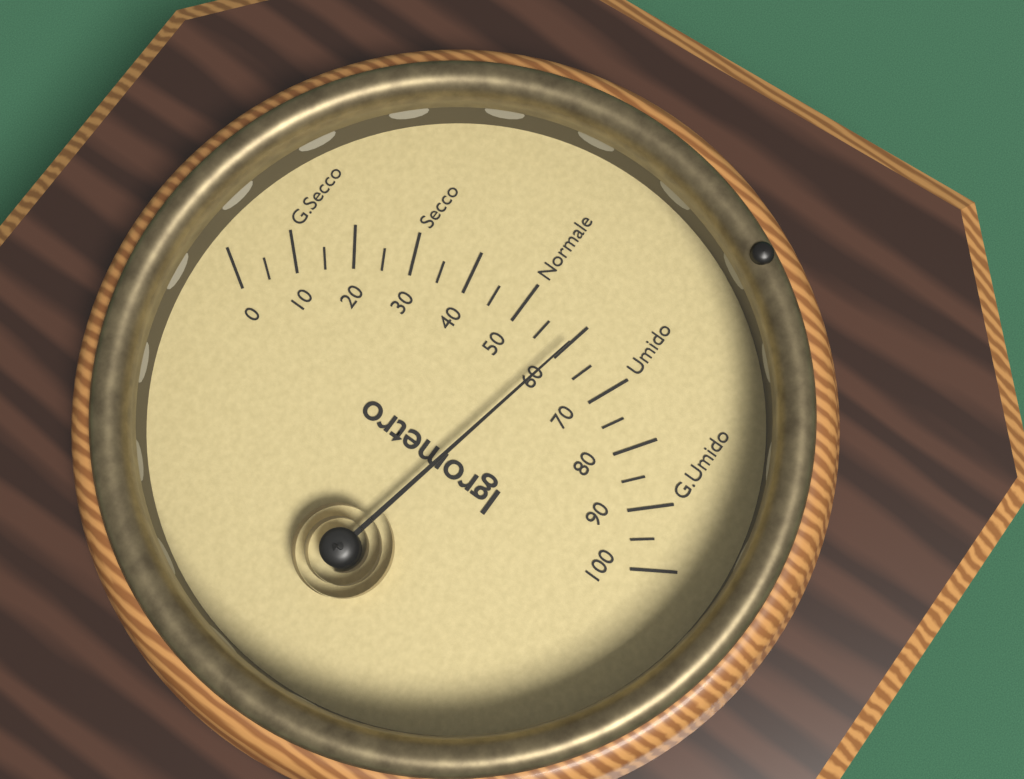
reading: 60 (no unit)
